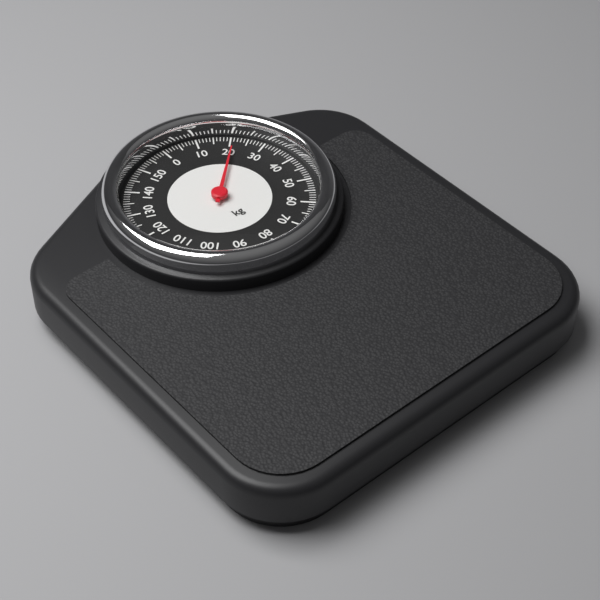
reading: 21 kg
